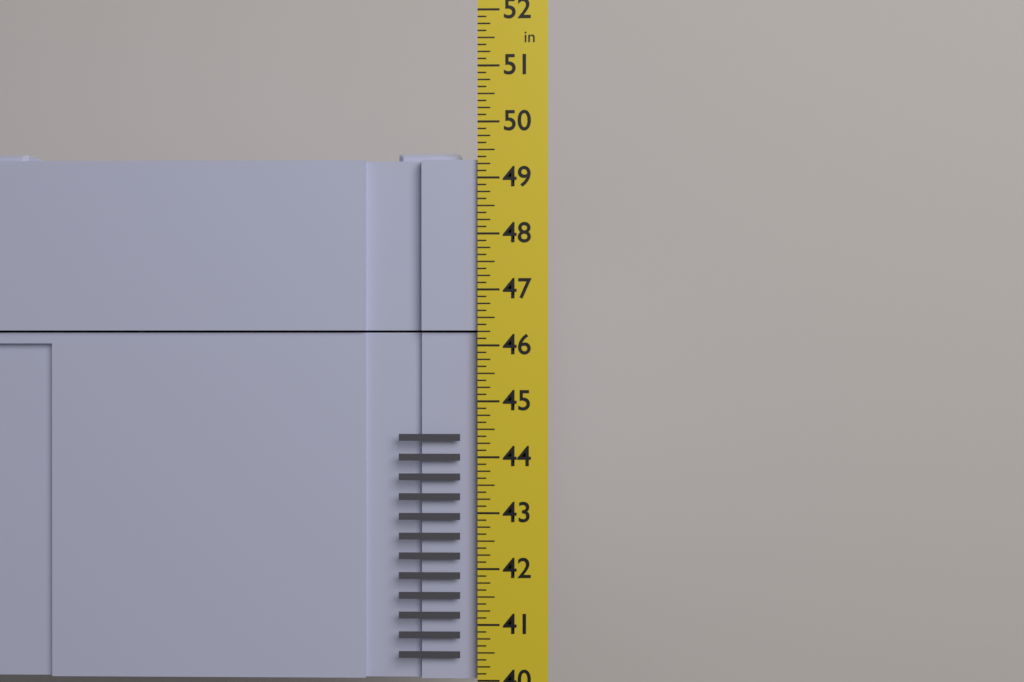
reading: 49.500 in
